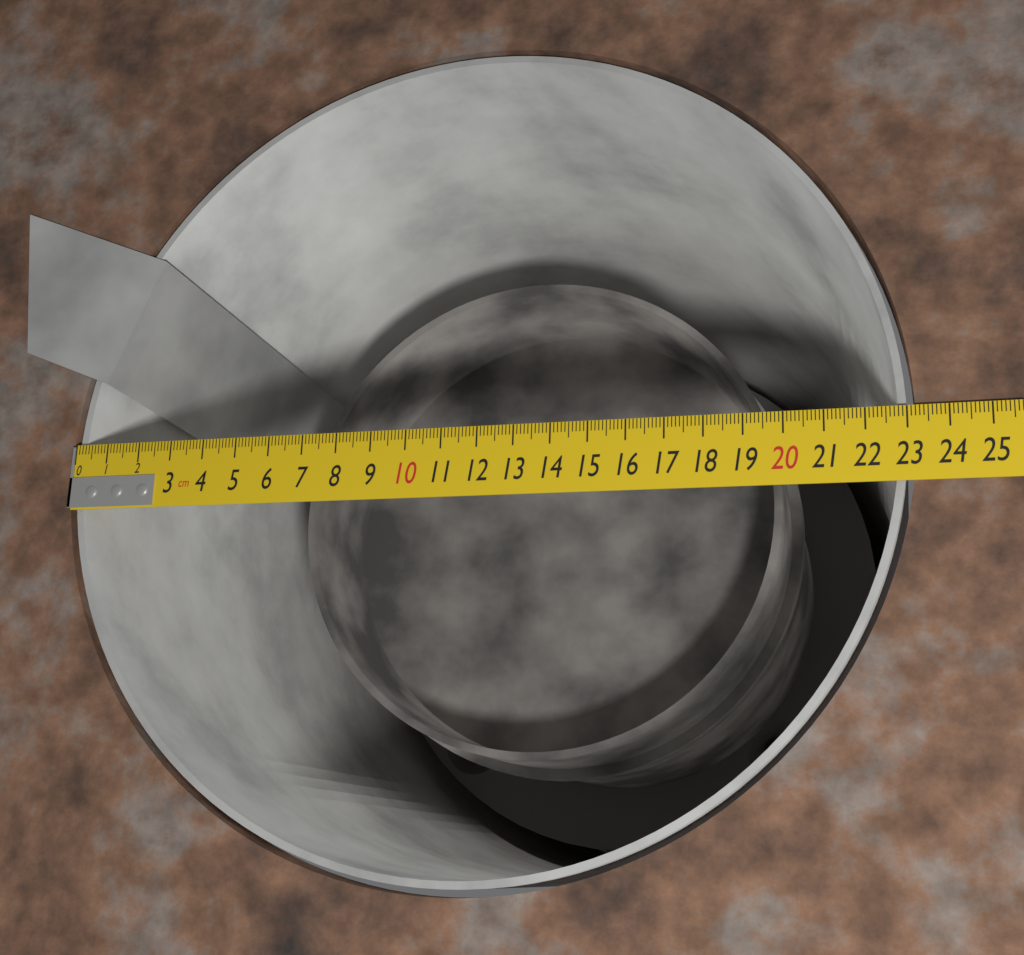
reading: 23.0 cm
